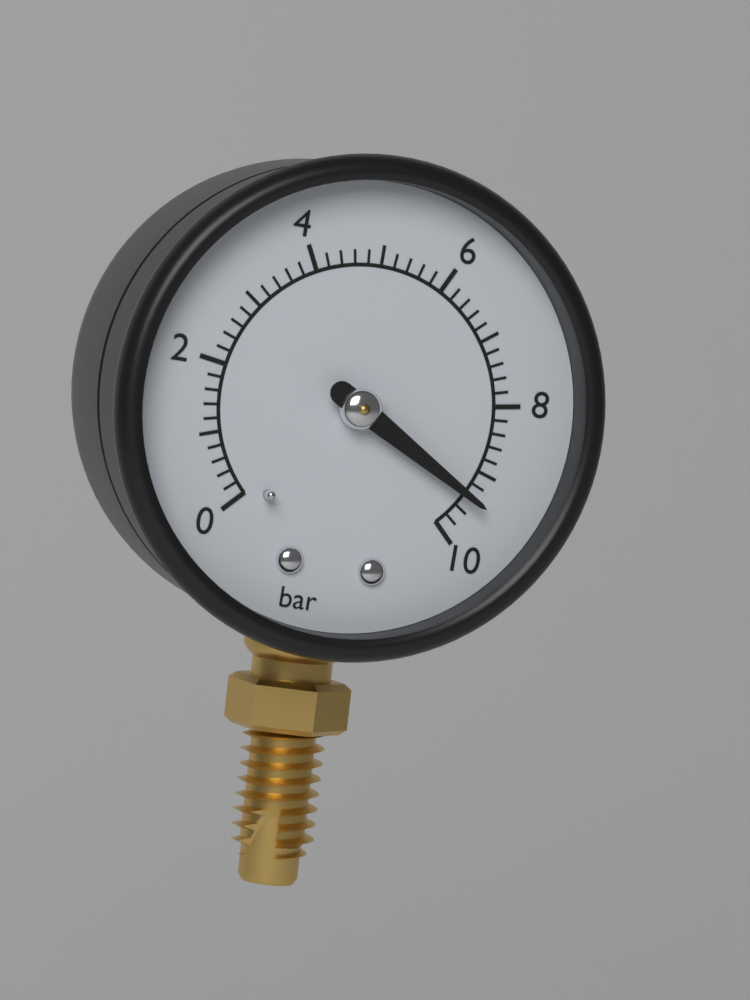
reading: 9.4 bar
